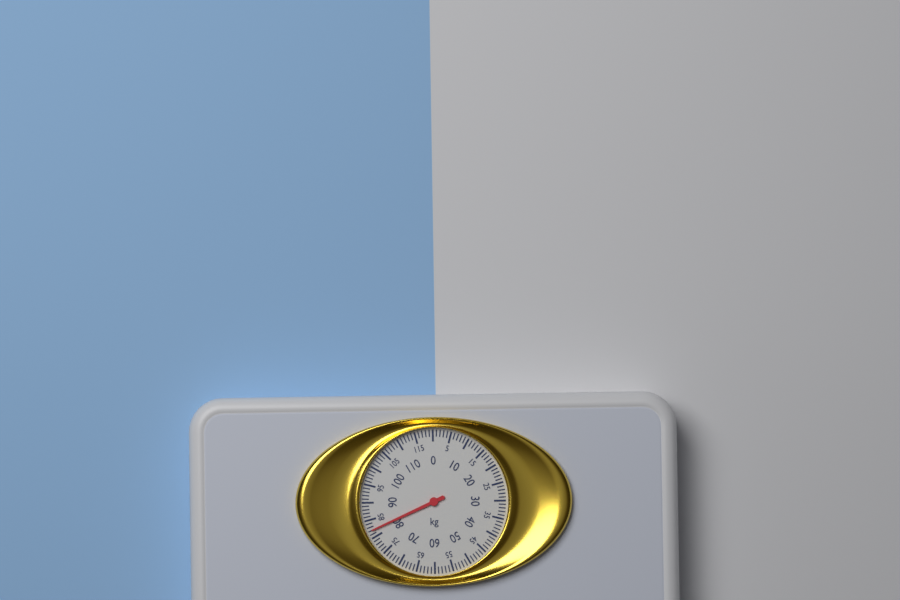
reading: 82 kg
